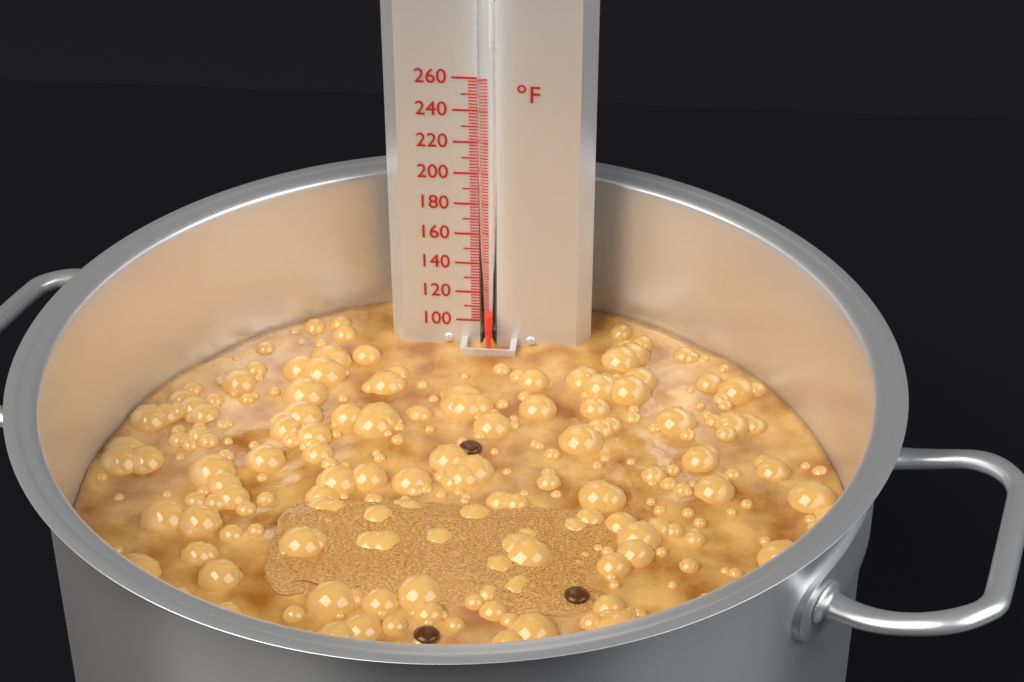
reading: 108 °F
